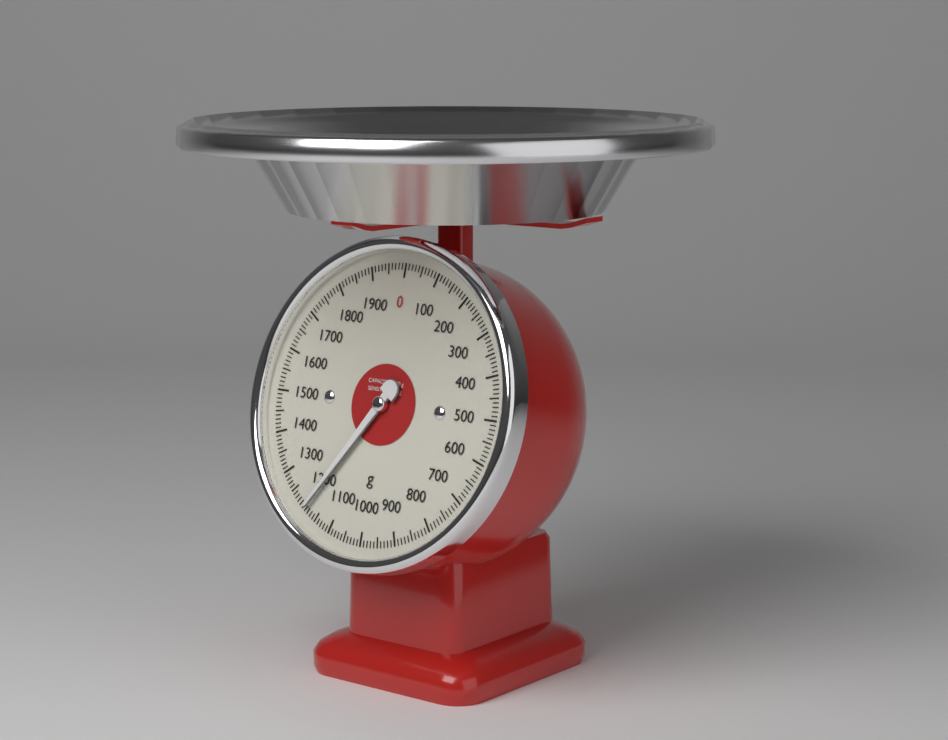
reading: 1190 g
